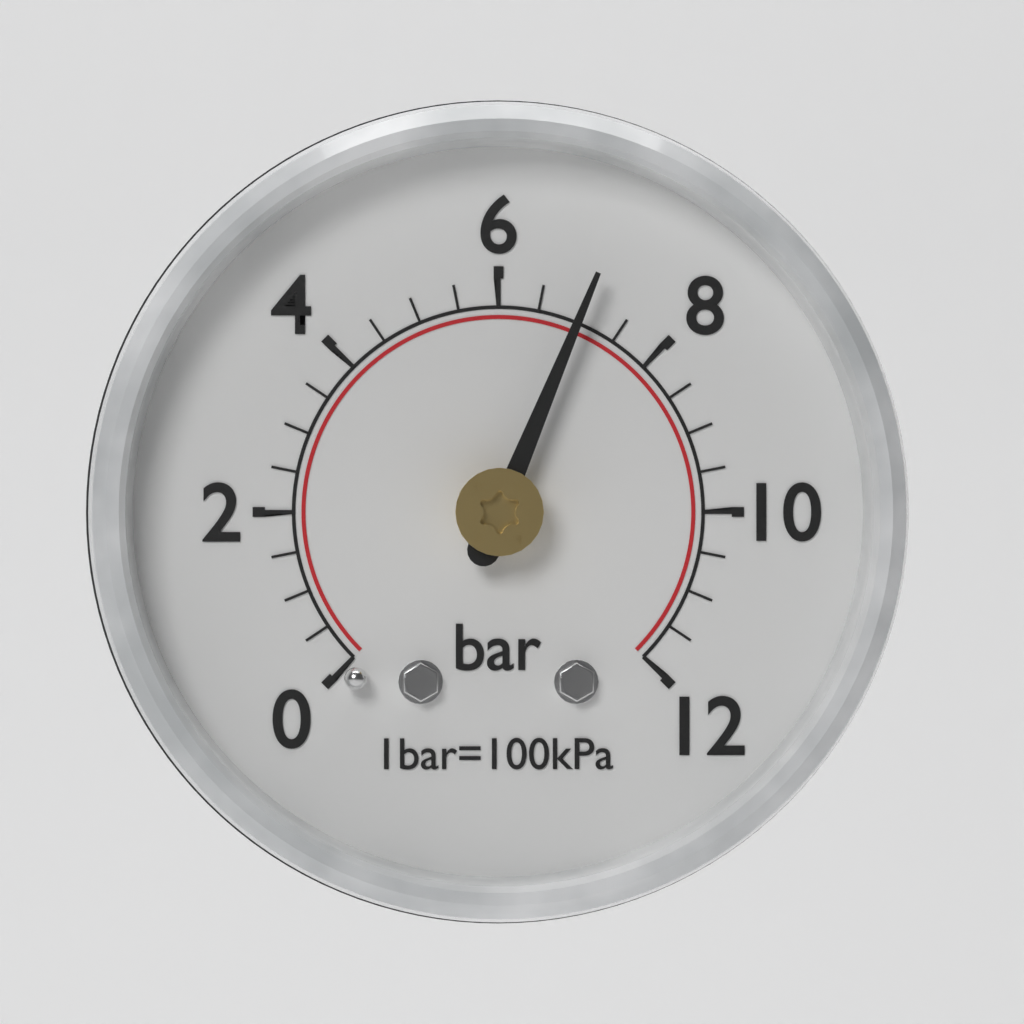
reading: 7.0 bar
